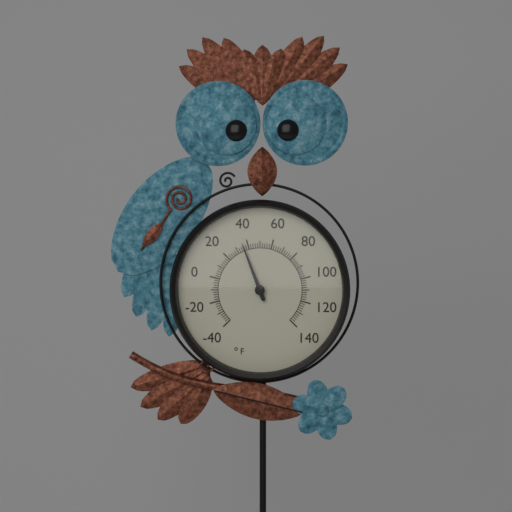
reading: 36 °F
